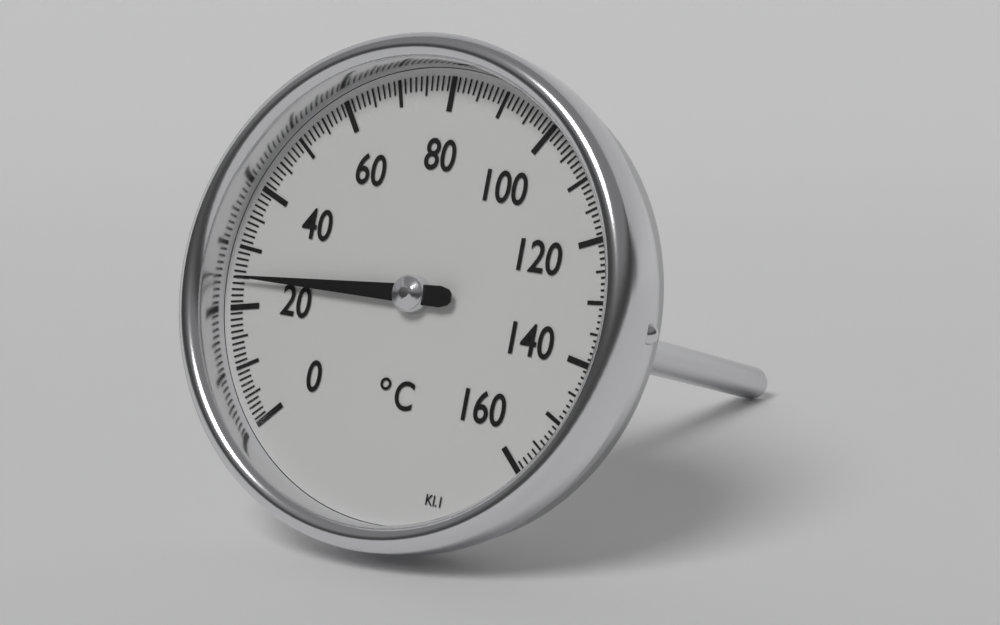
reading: 25 °C
